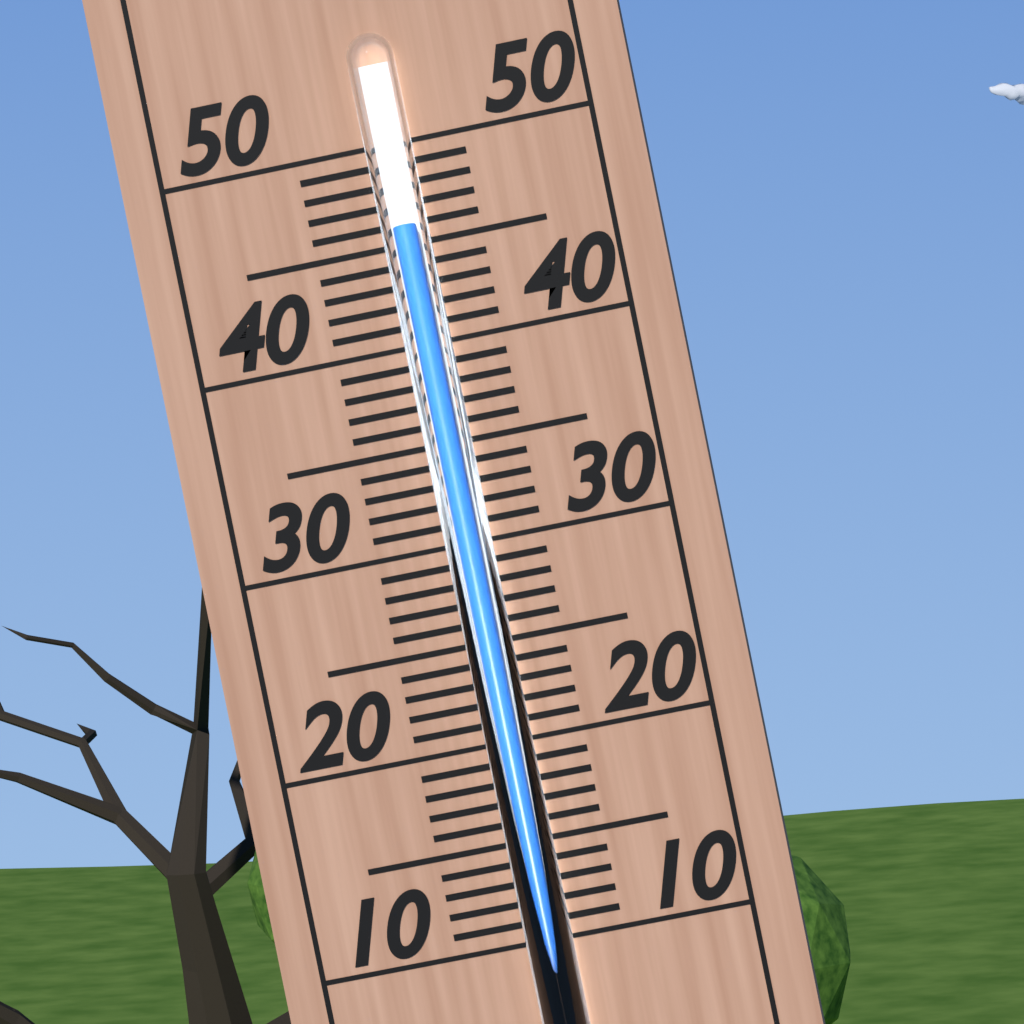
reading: 46 (no unit)
